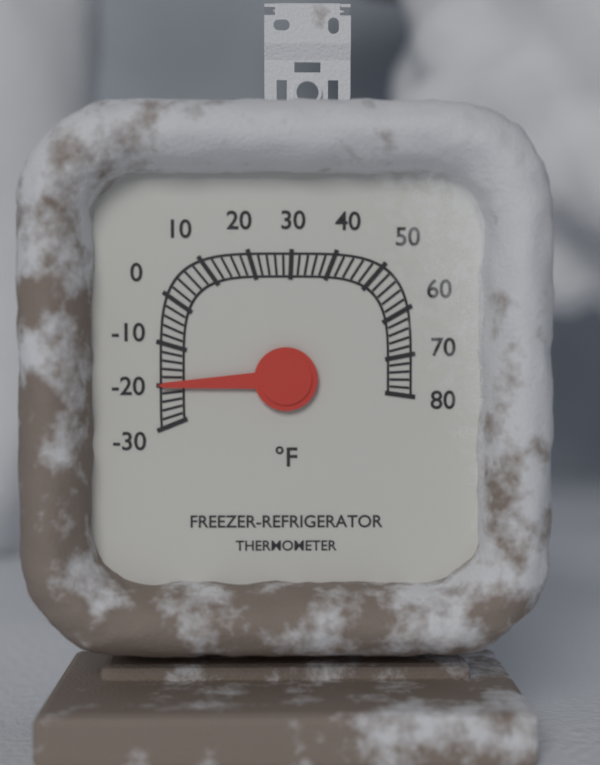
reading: -20 °F
